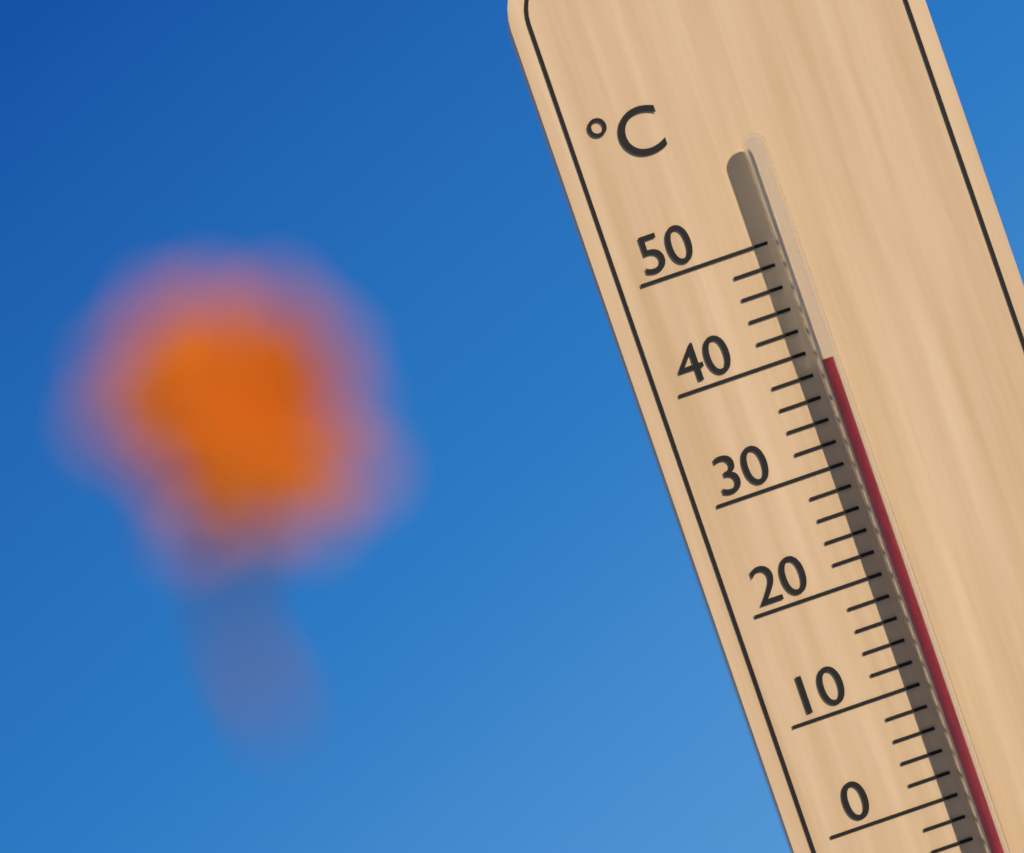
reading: 39 °C
